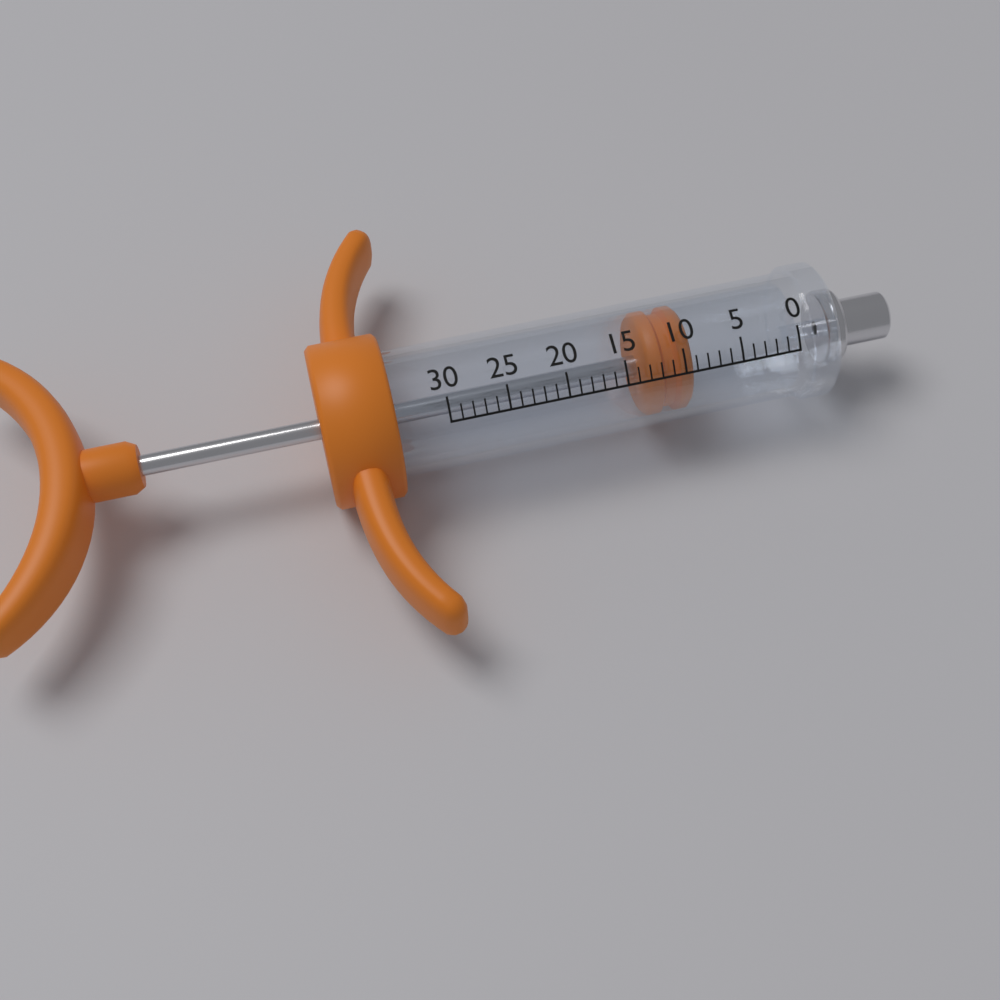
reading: 9 (no unit)
